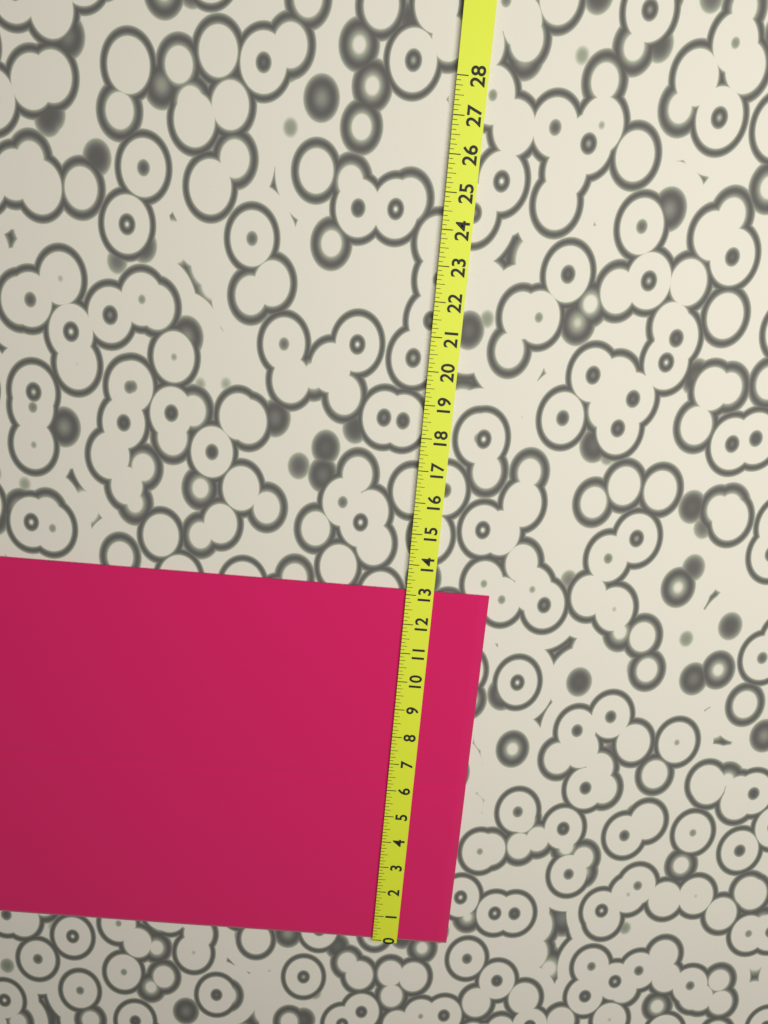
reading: 13.125 (no unit)
